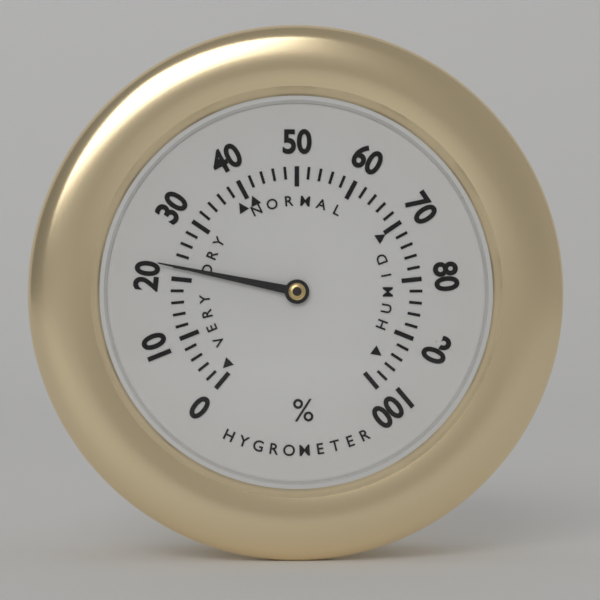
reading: 22 %
